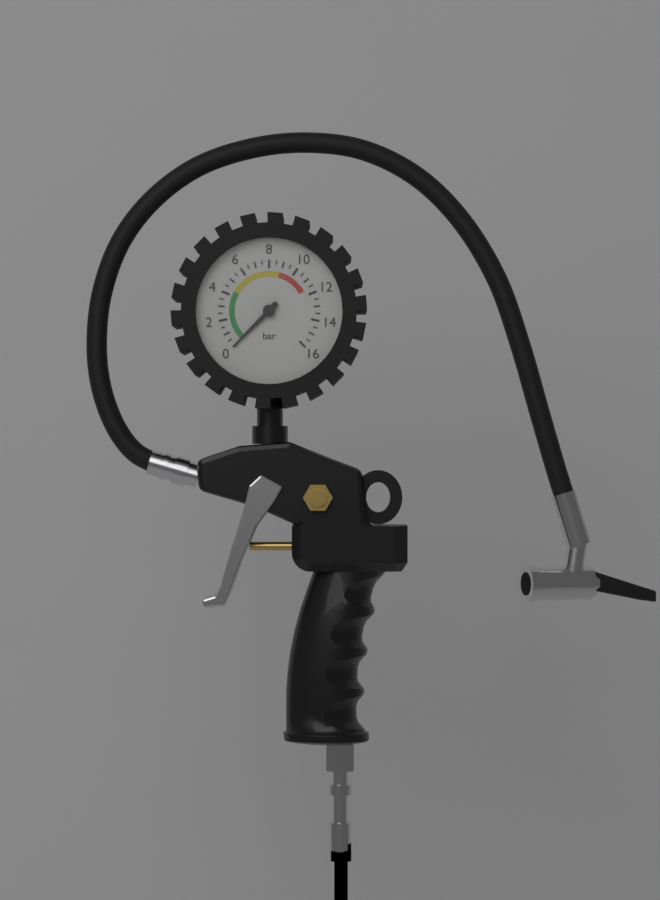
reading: 0.0 bar
